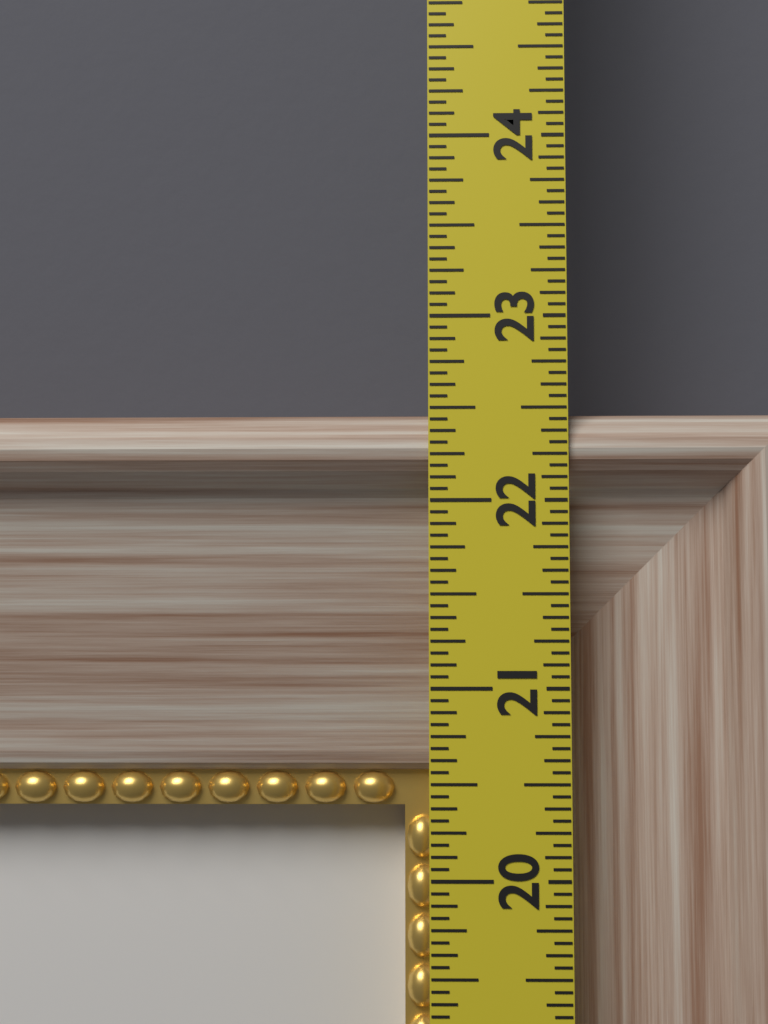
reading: 22.5000 in
